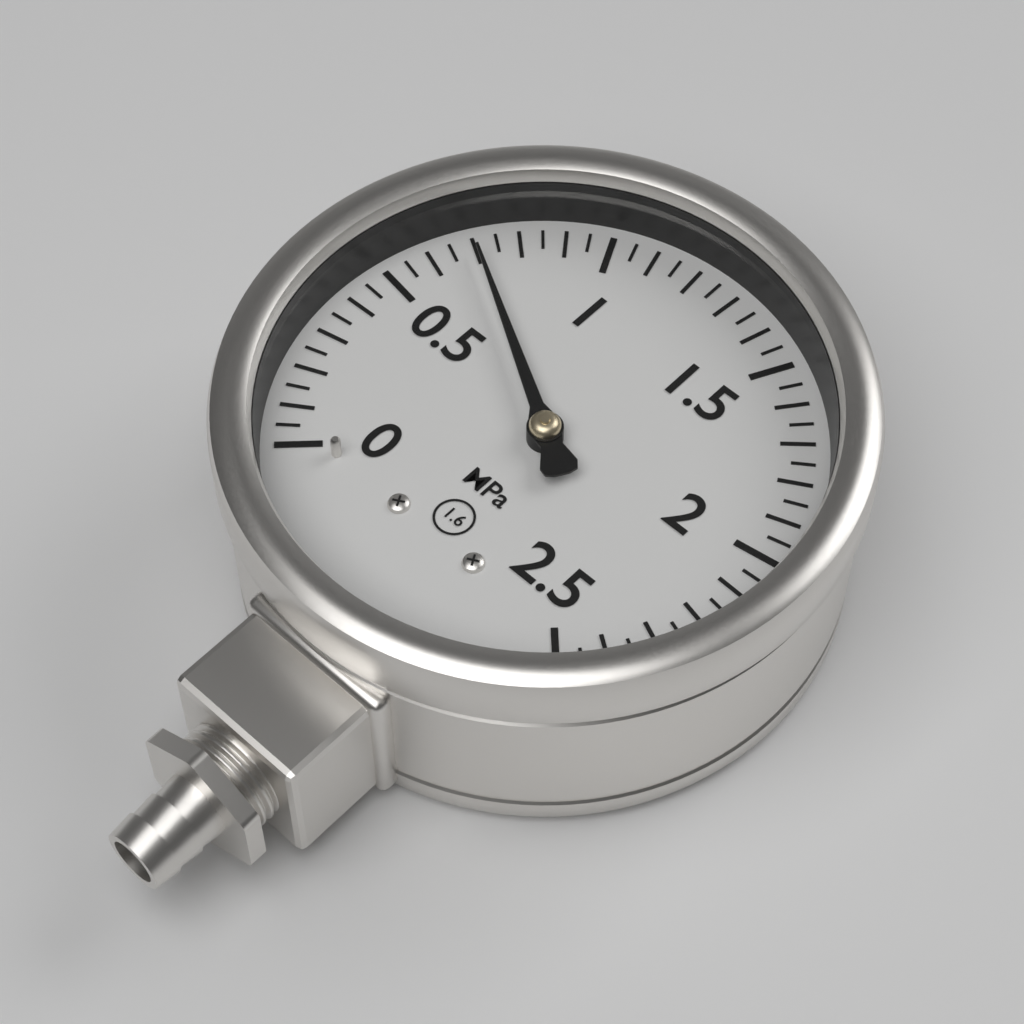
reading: 0.70 MPa
